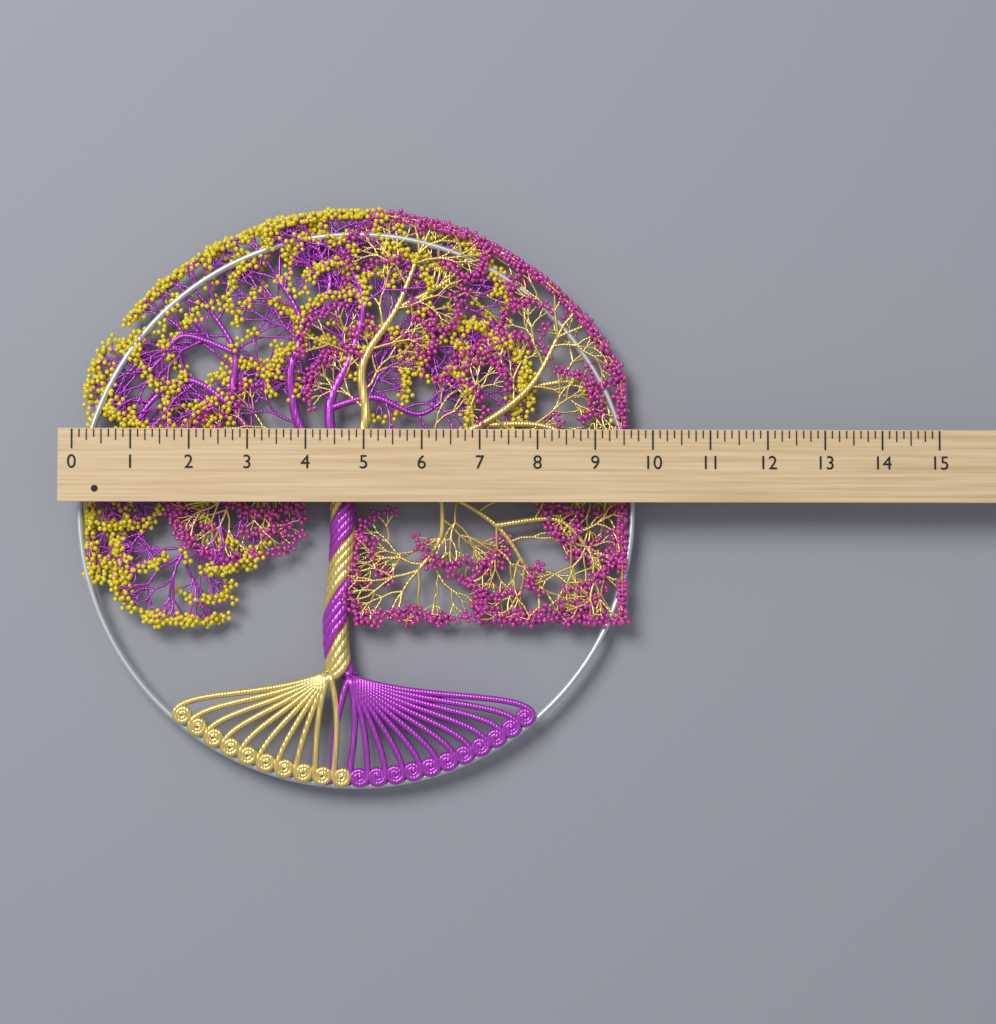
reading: 9.750 (no unit)
